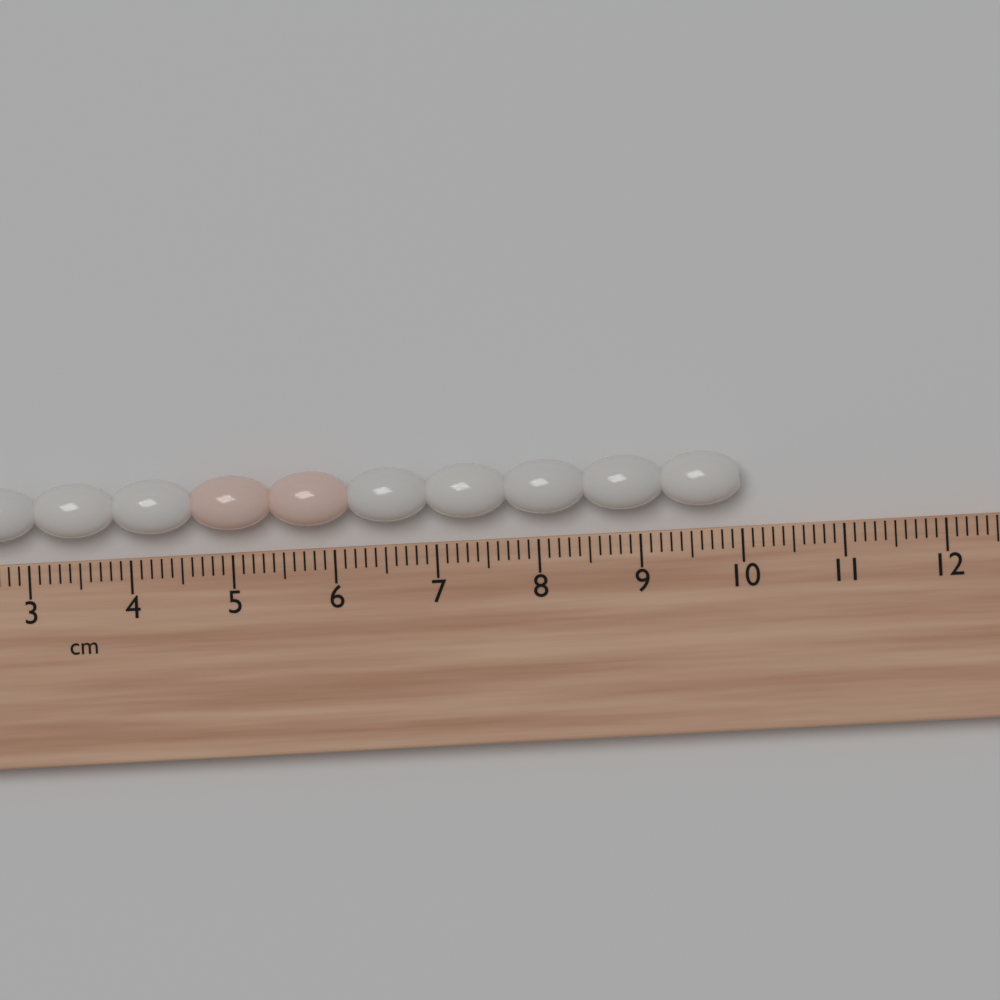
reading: 10.0 cm
